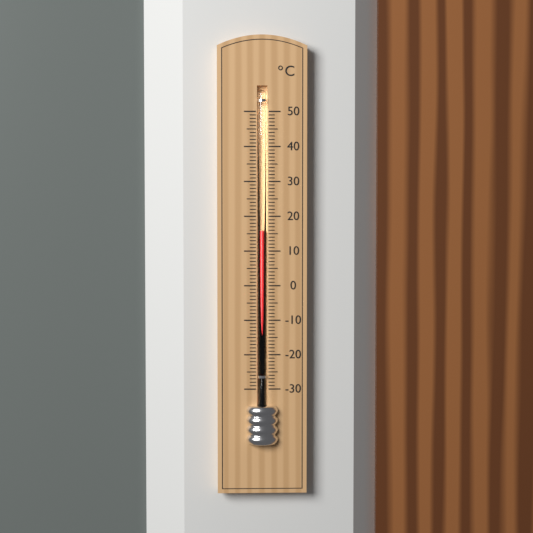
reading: 16 °C
